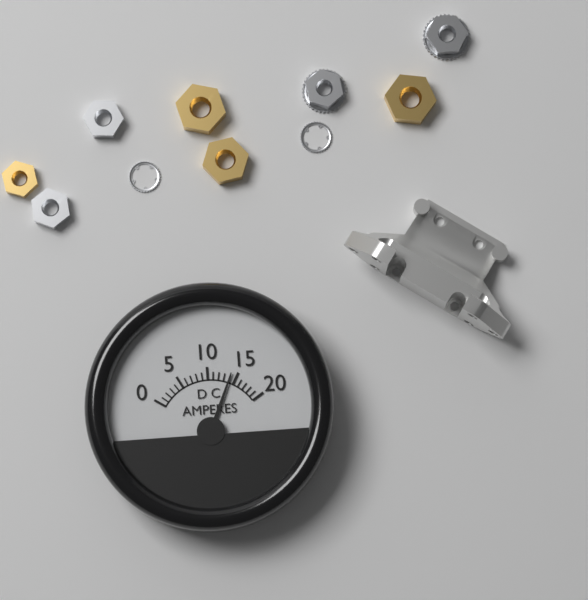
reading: 14 A
